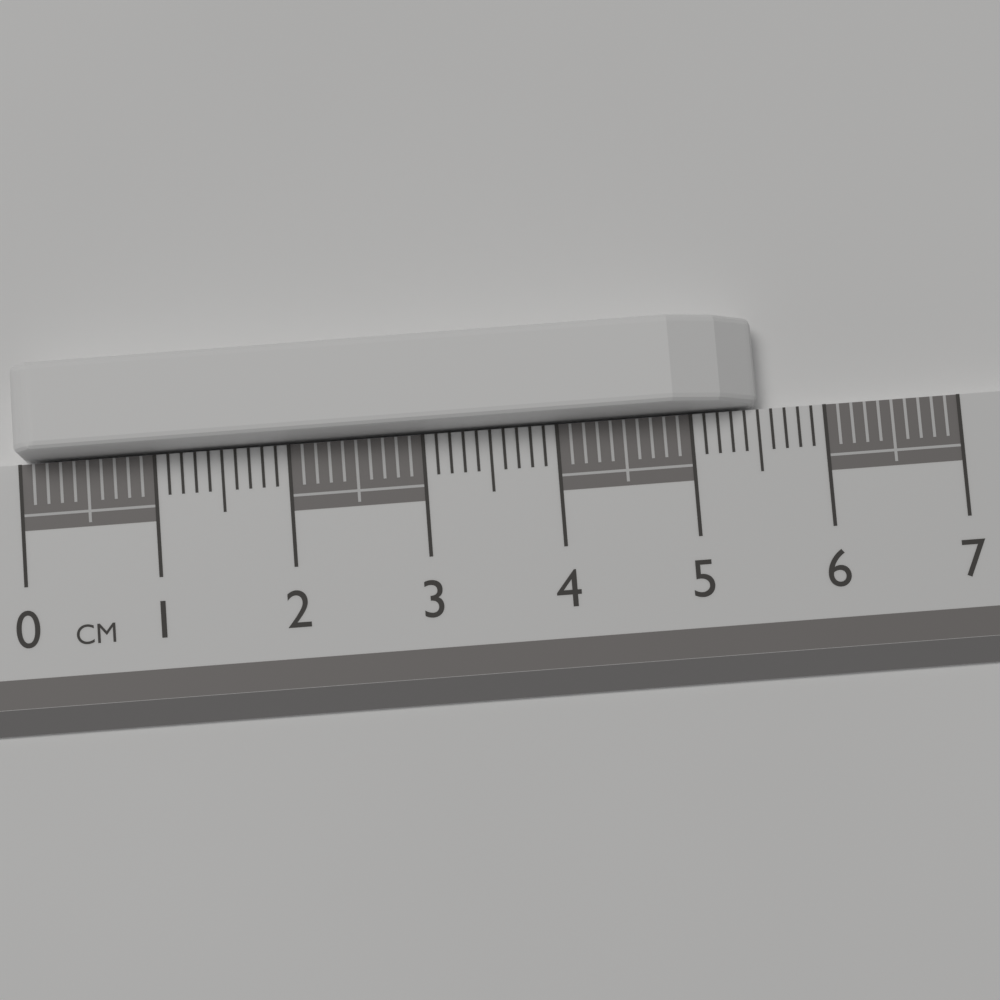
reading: 5.5 cm
